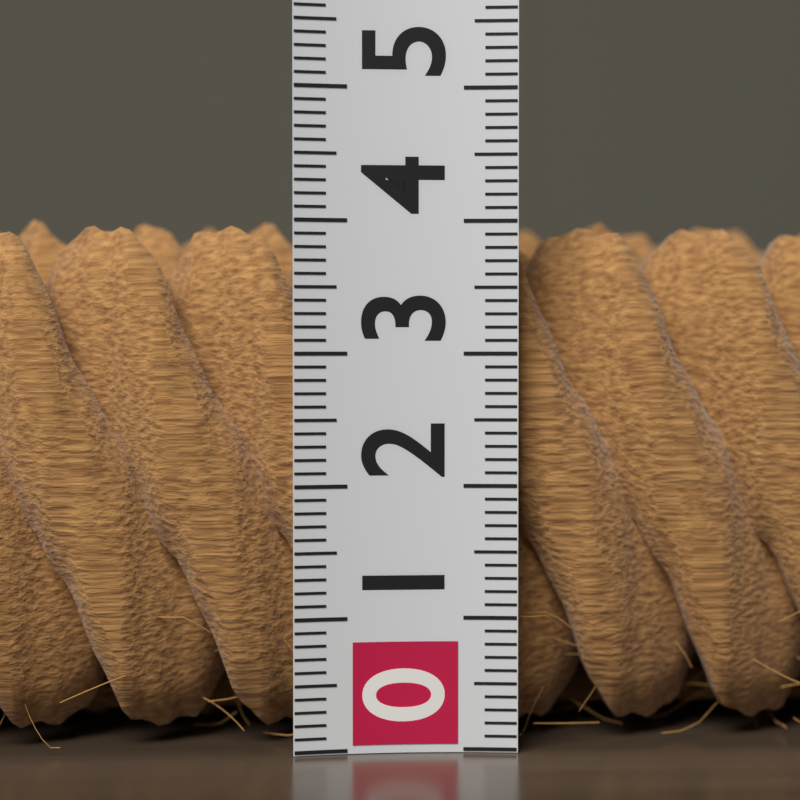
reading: 4.1 (no unit)
